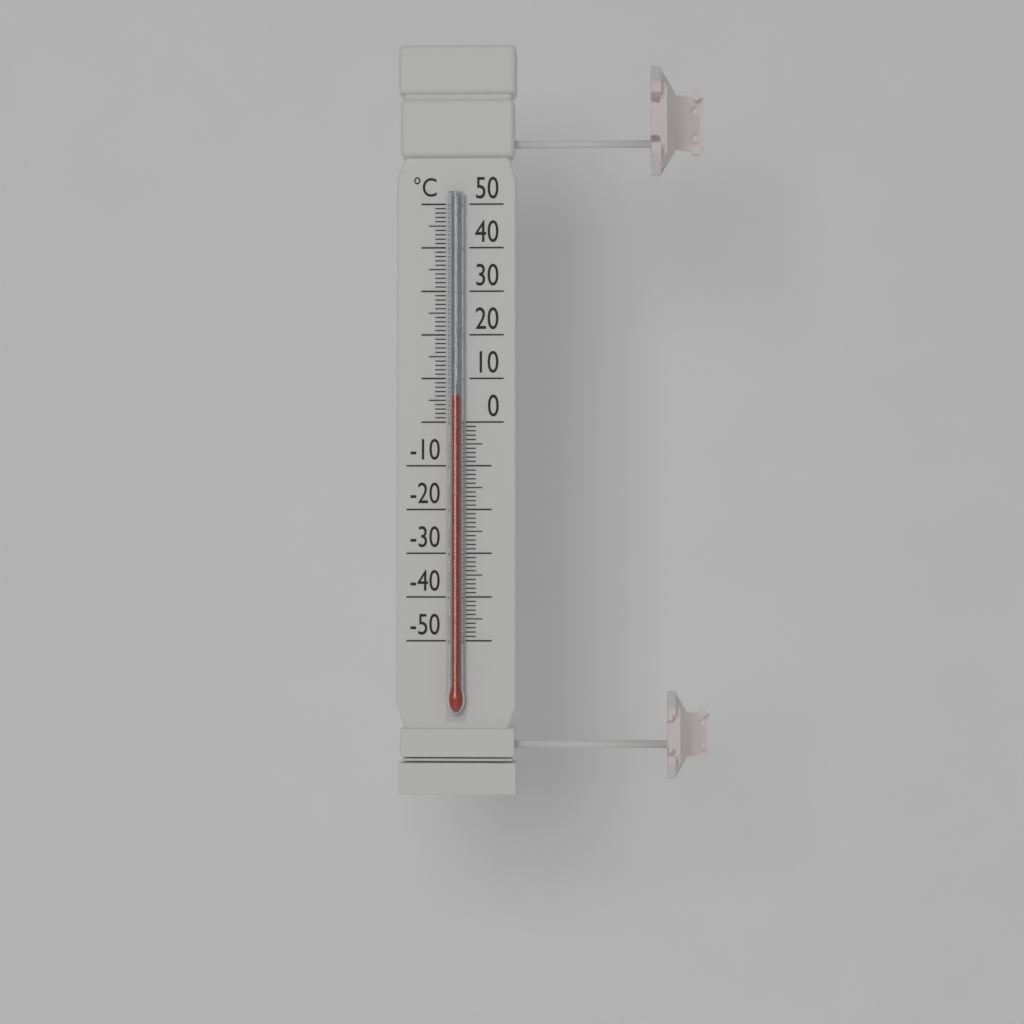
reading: 6 °C
